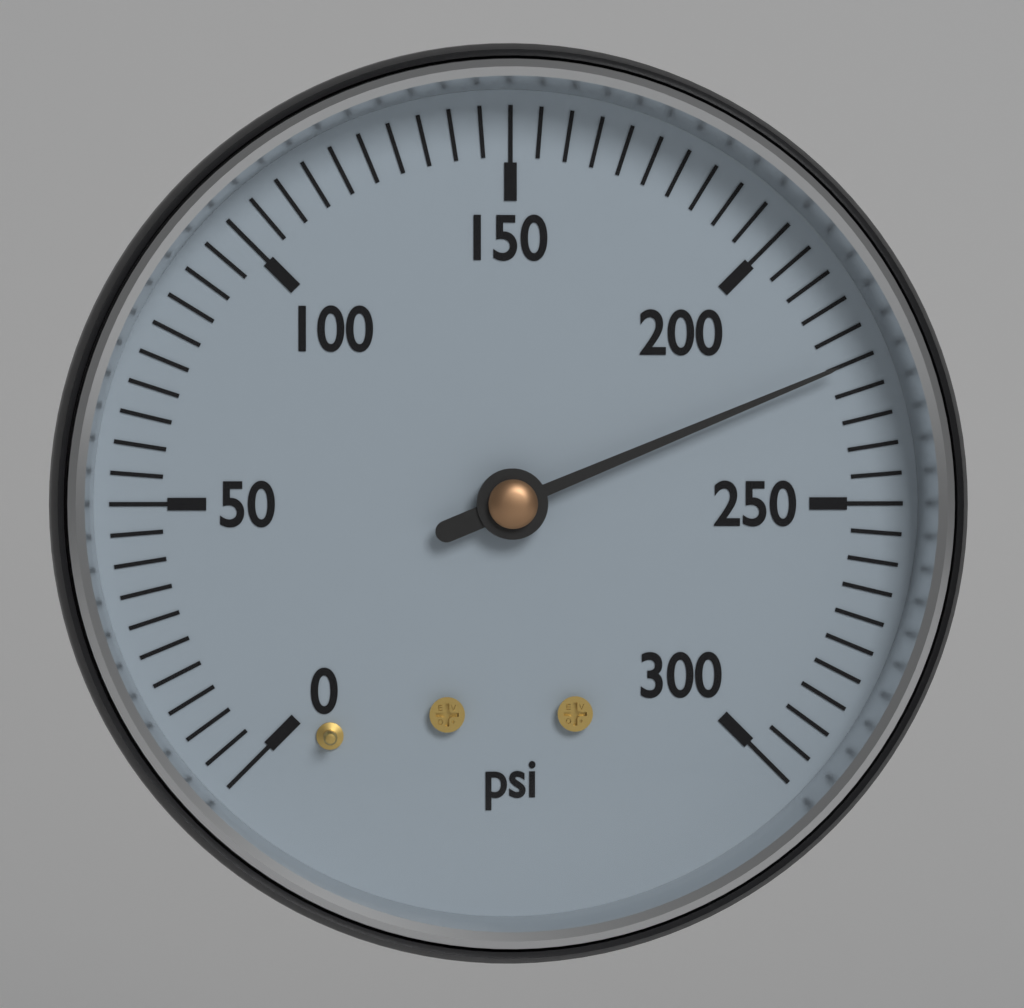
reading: 225 psi
